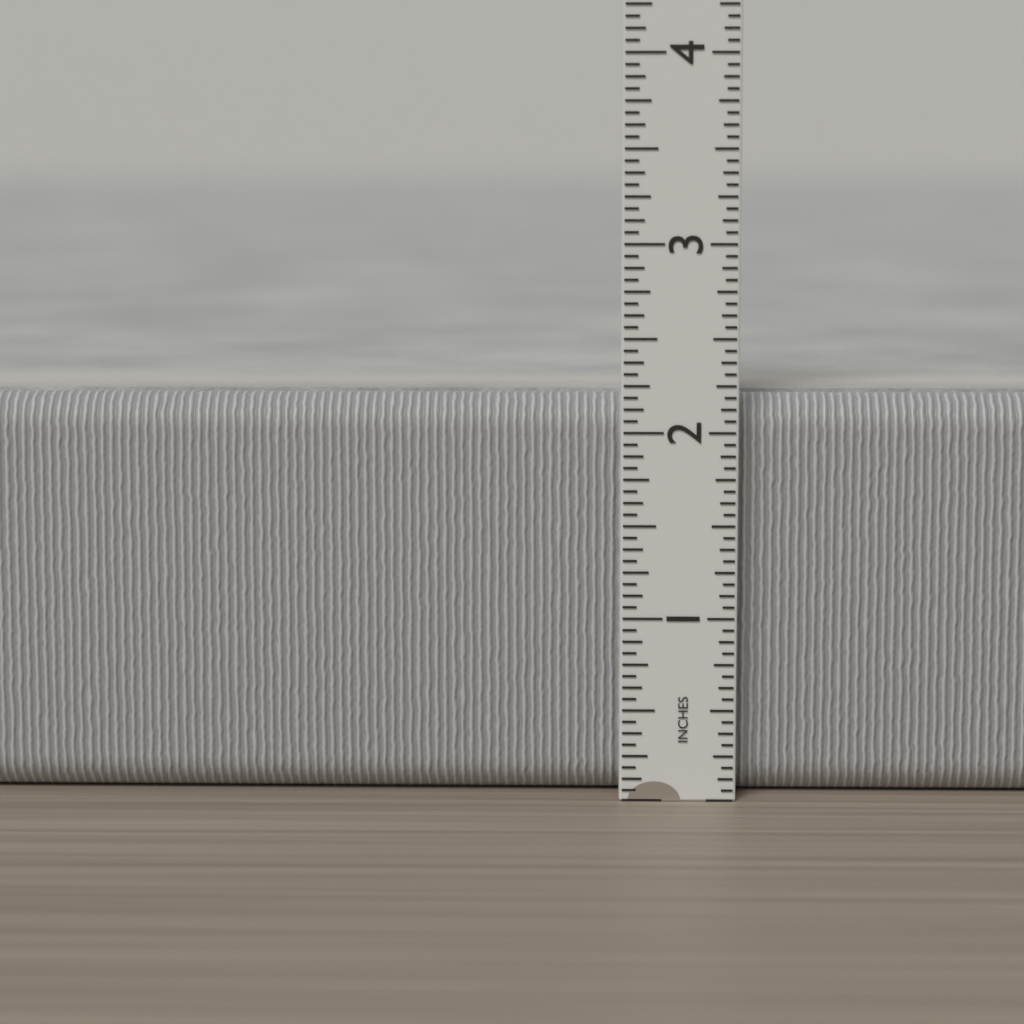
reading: 2.1875 in
